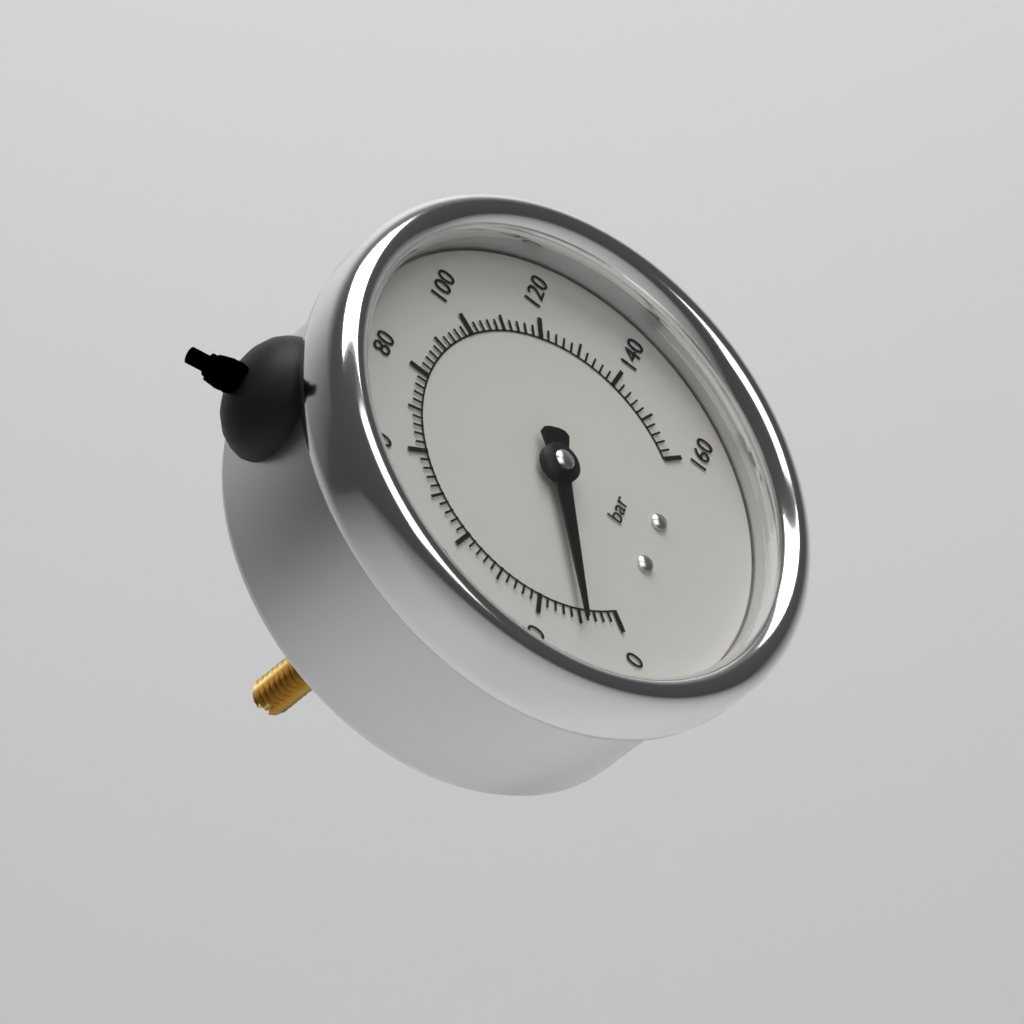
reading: 10 bar
